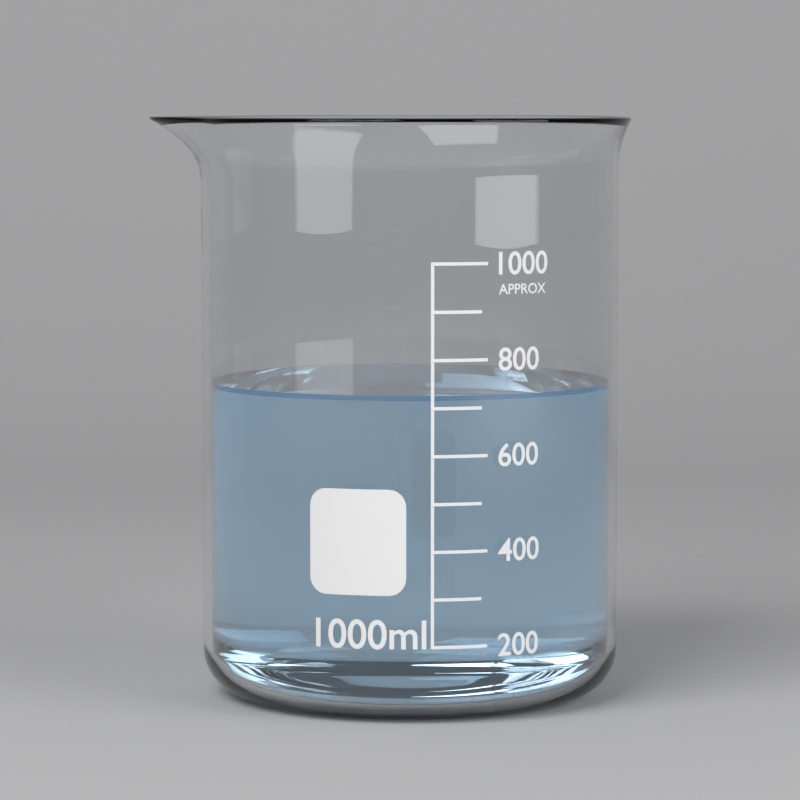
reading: 725 ml
